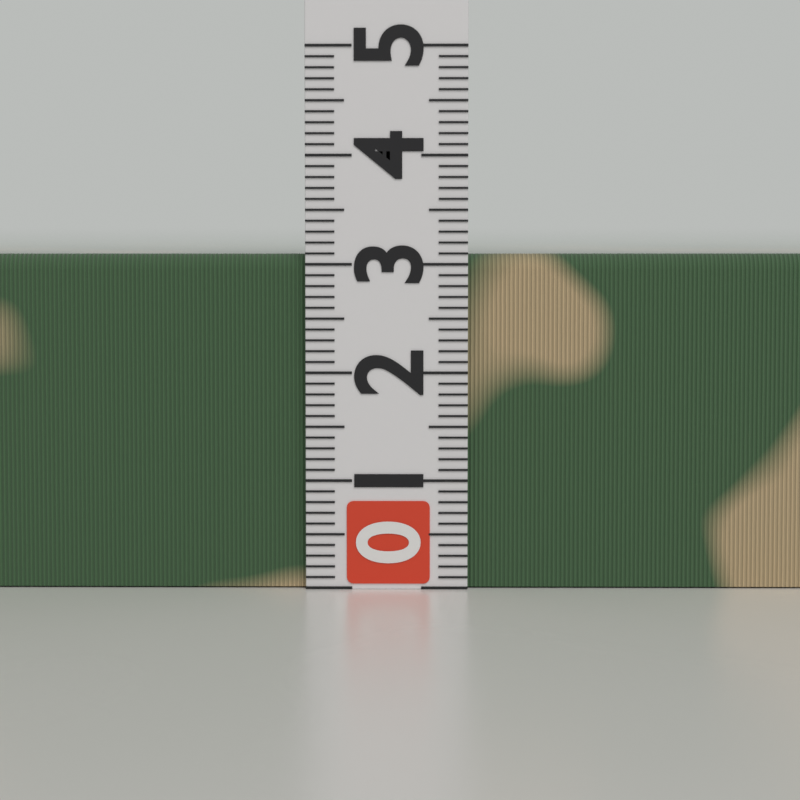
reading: 3.1 (no unit)
